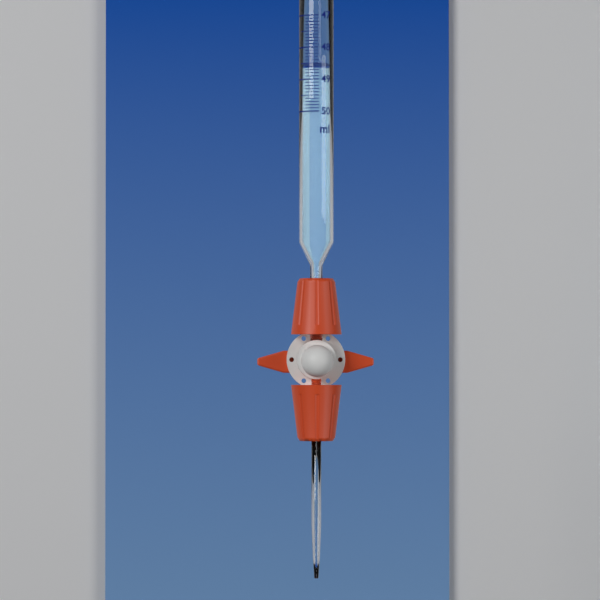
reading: 48.6 ml
